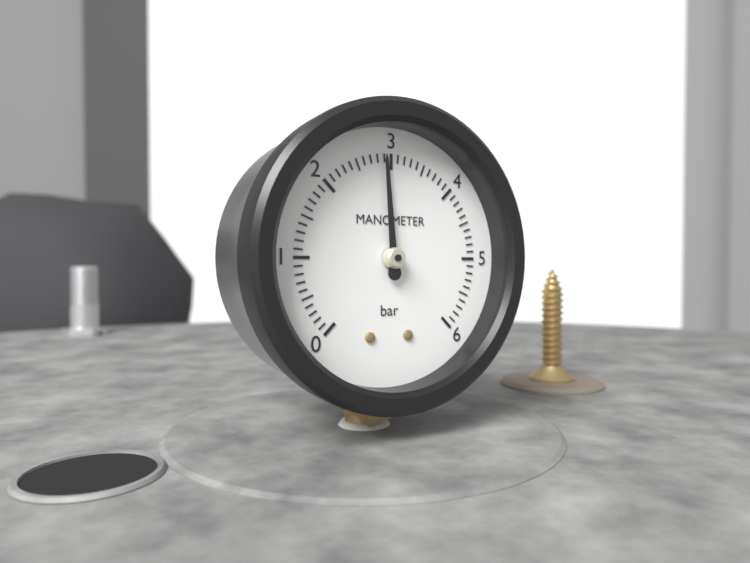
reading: 2.9 bar
